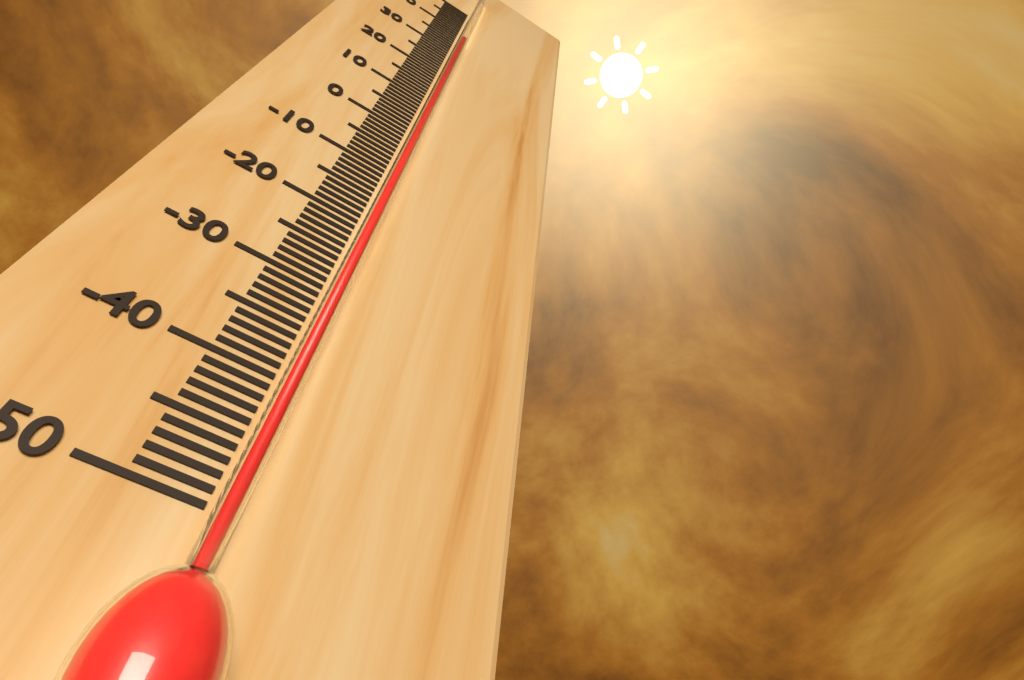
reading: 35 °C
